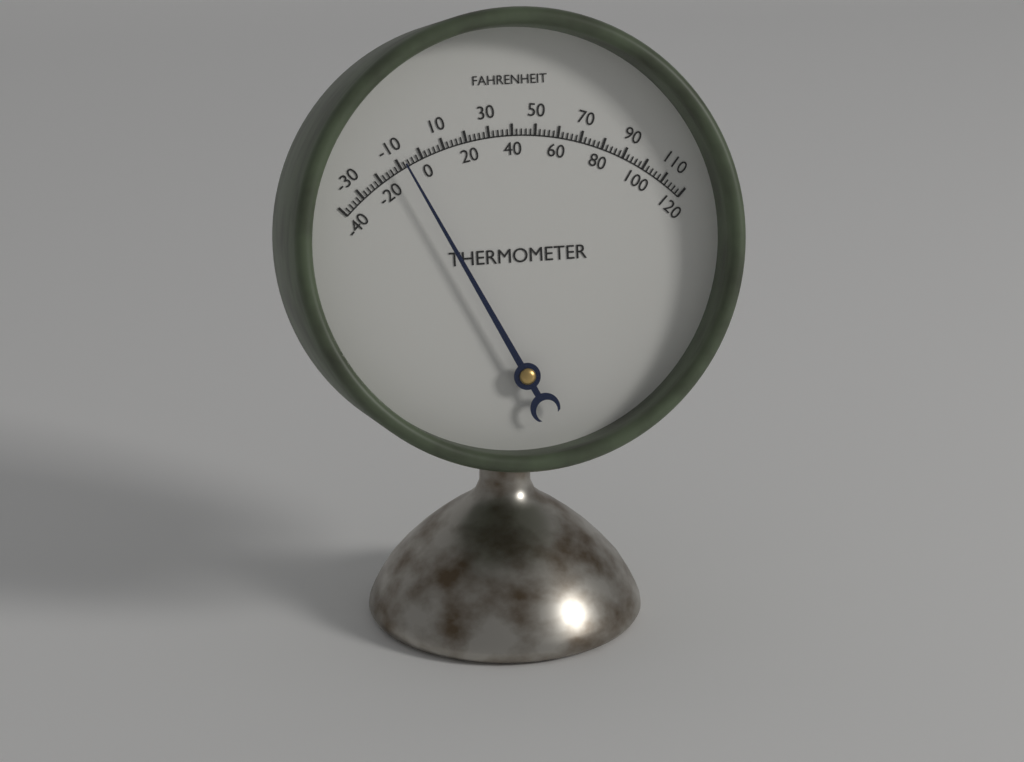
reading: -8 °F
